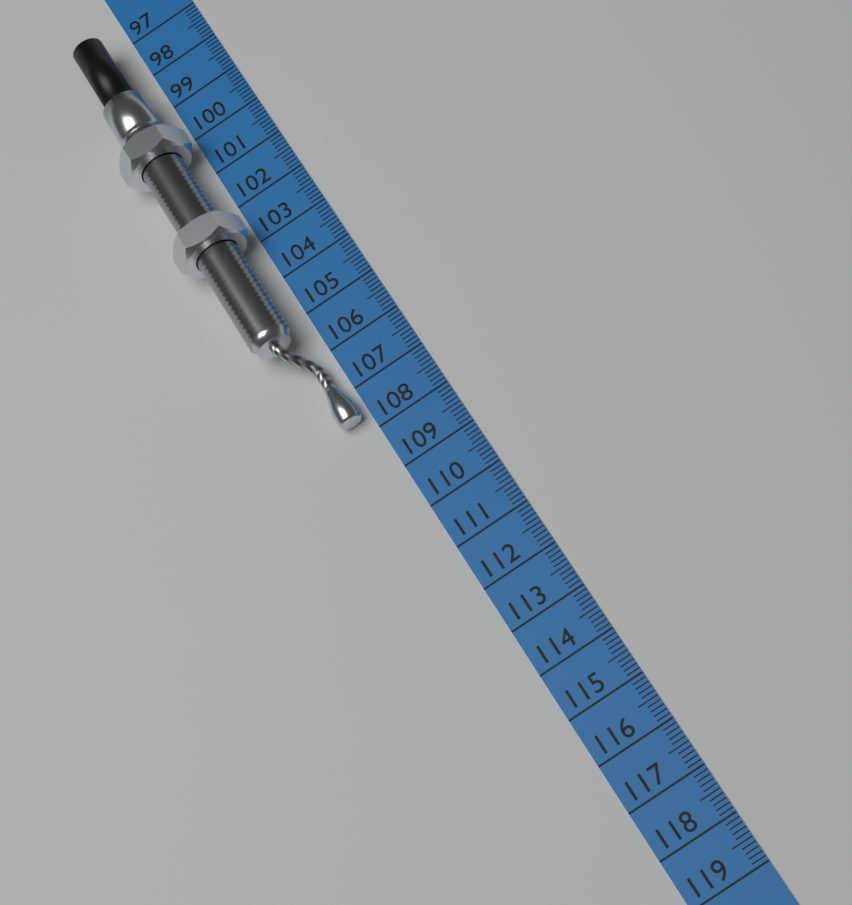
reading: 107.7 cm
